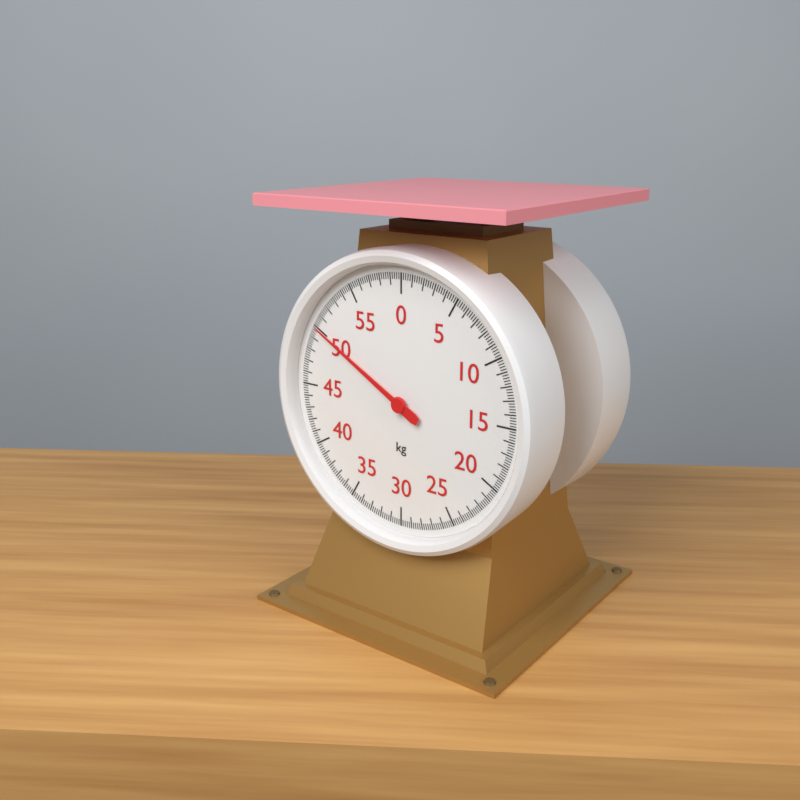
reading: 50.0 kg
